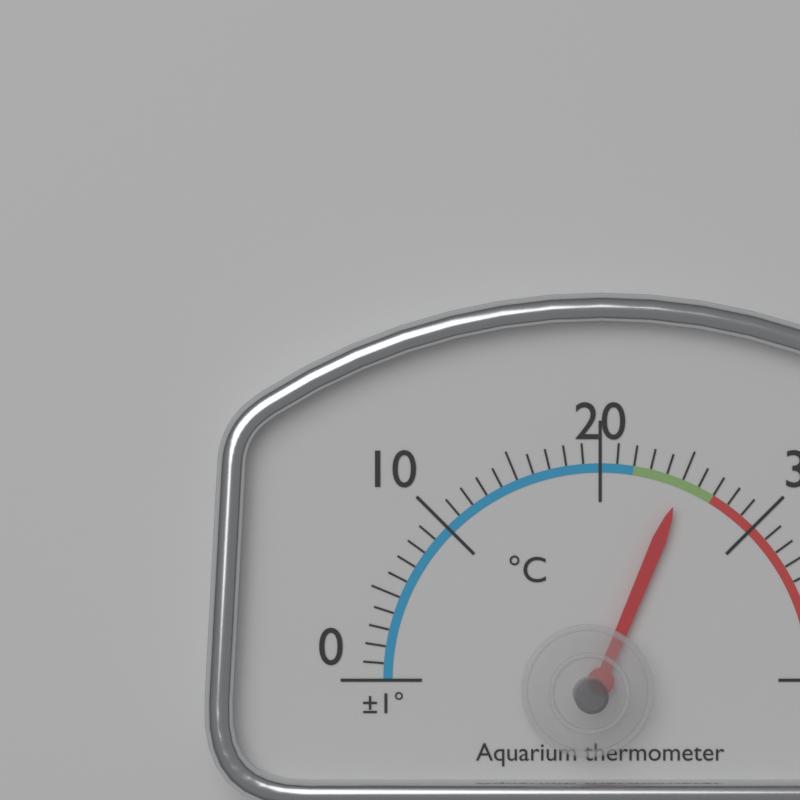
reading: 25 °C
